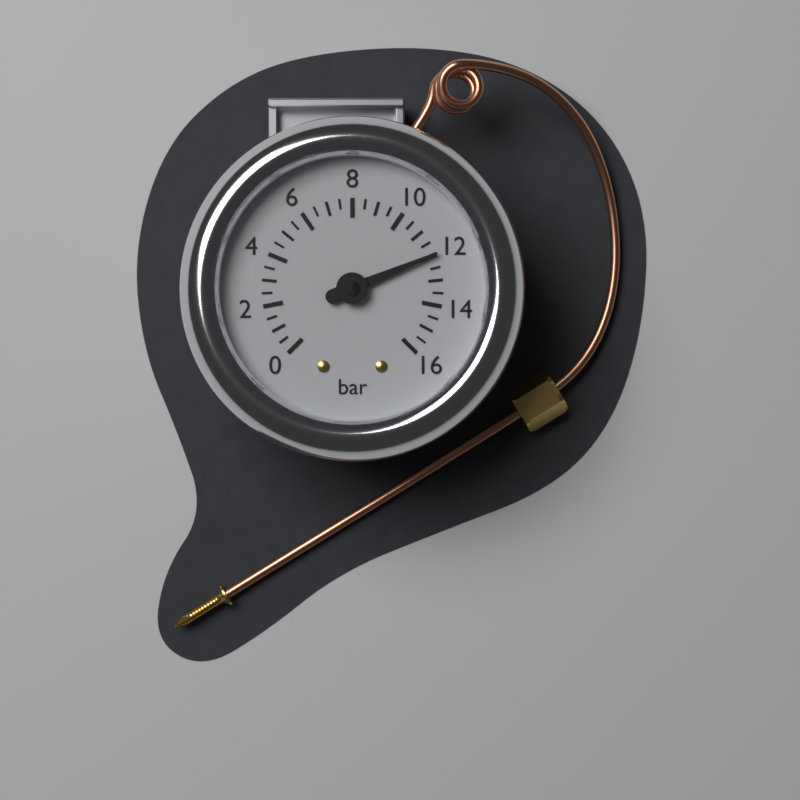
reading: 12.0 bar
